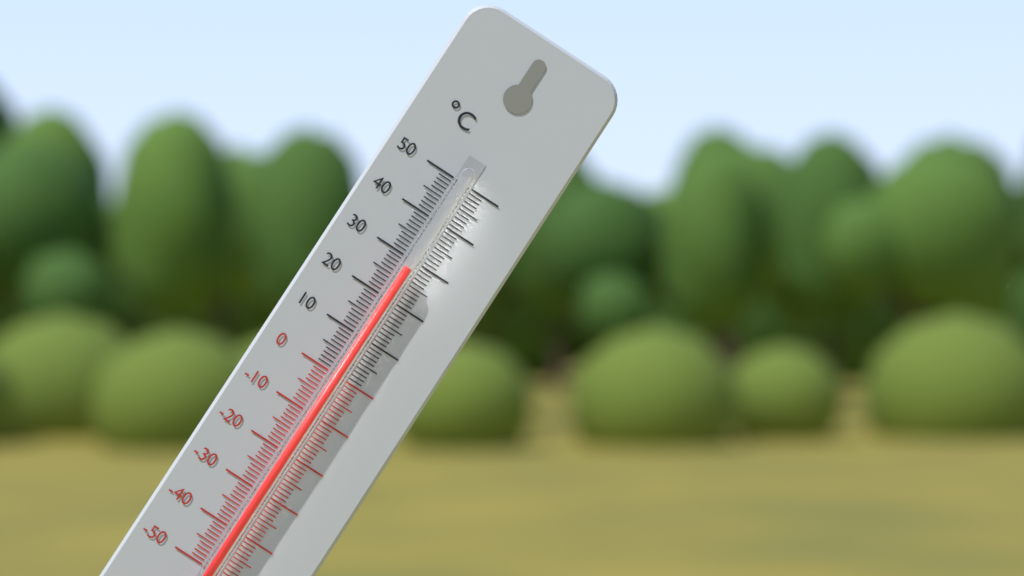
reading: 28 °C
